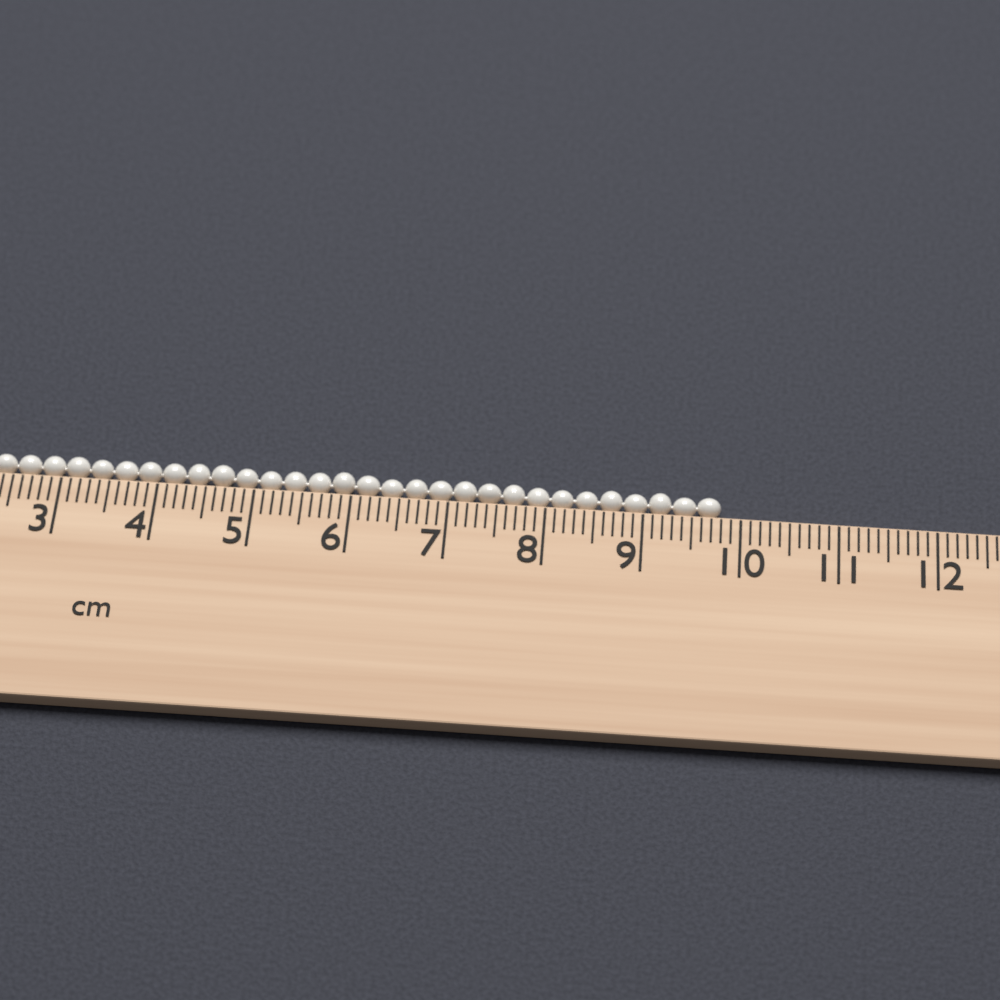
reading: 9.8 cm
